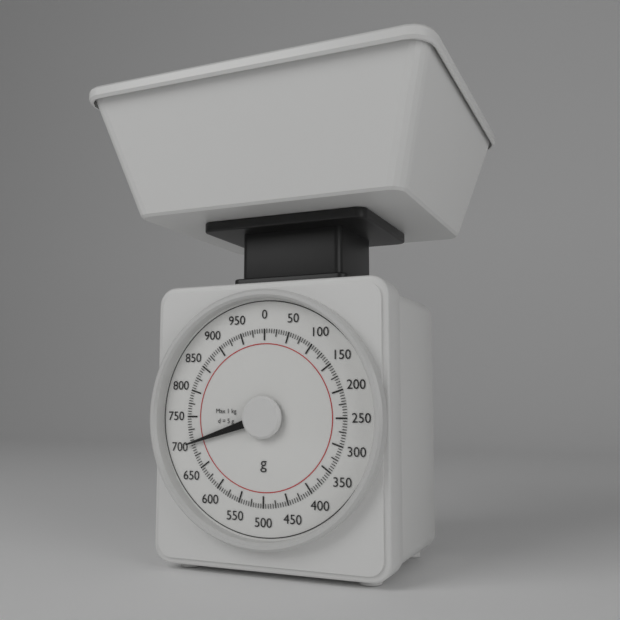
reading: 700 g
